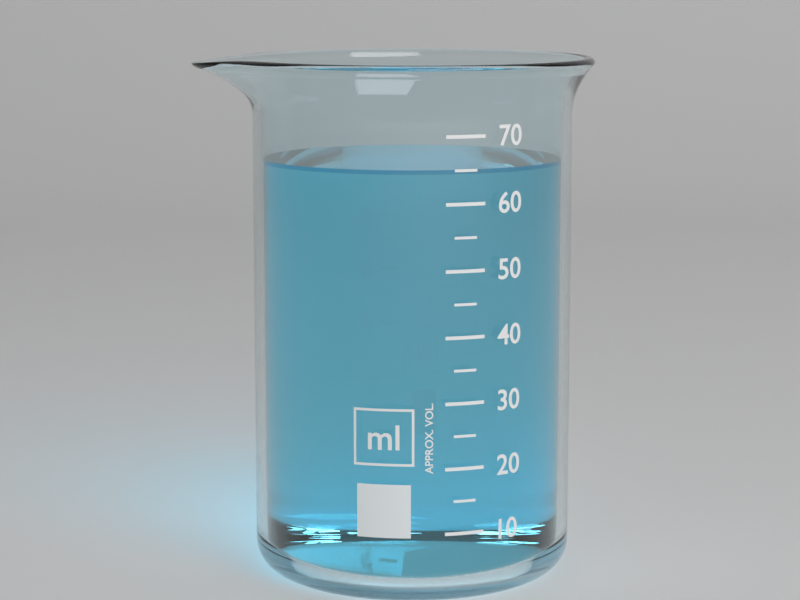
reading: 65 ml
